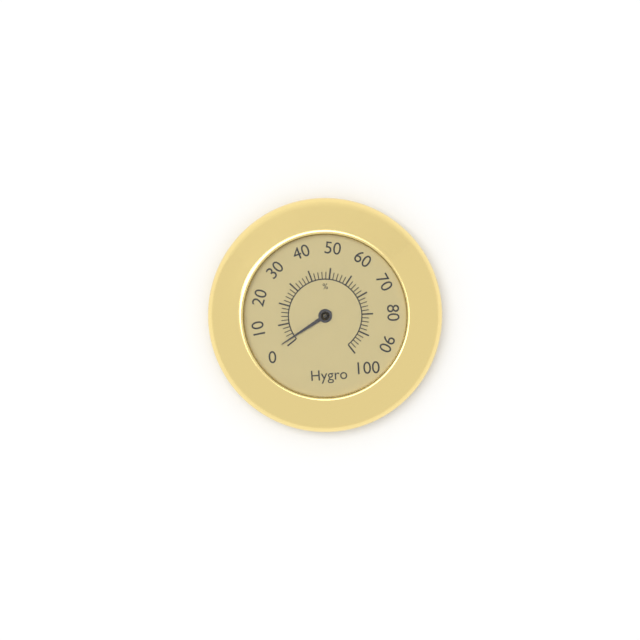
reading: 2 %
